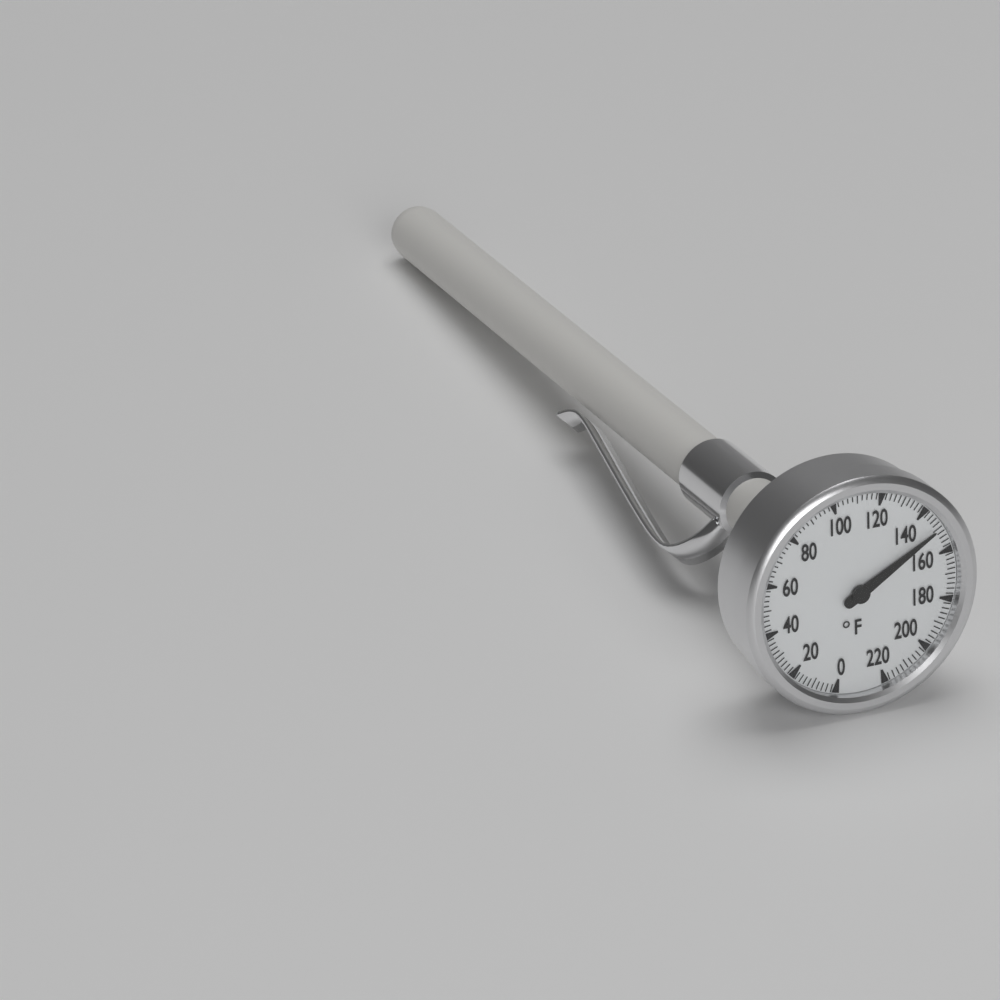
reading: 150 °F
